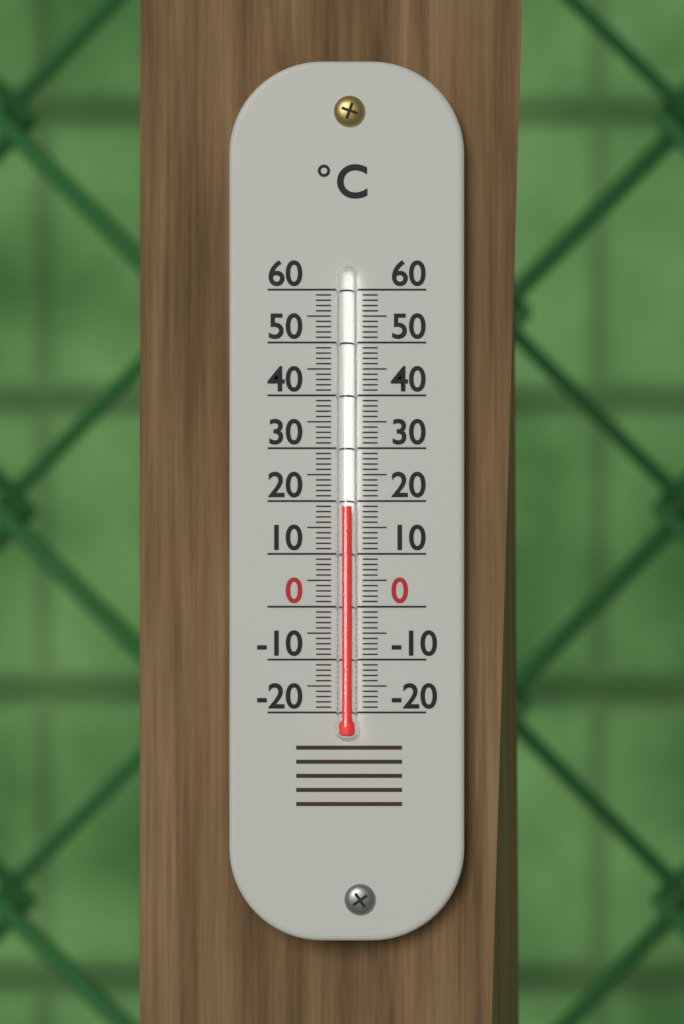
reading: 19 °C
